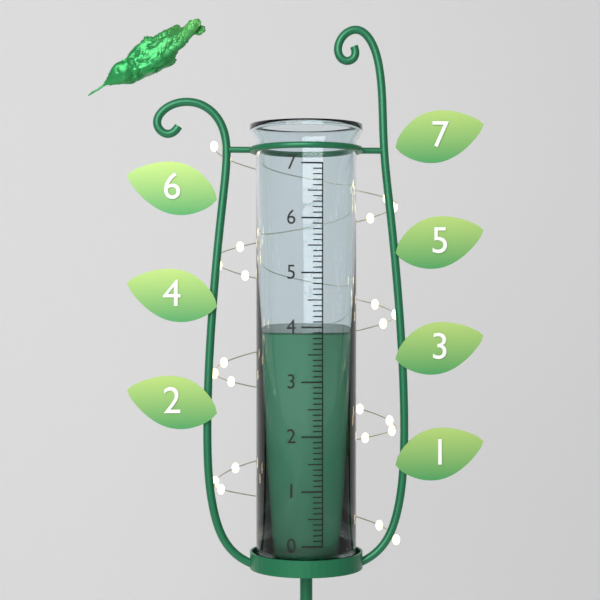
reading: 3.9 (no unit)
